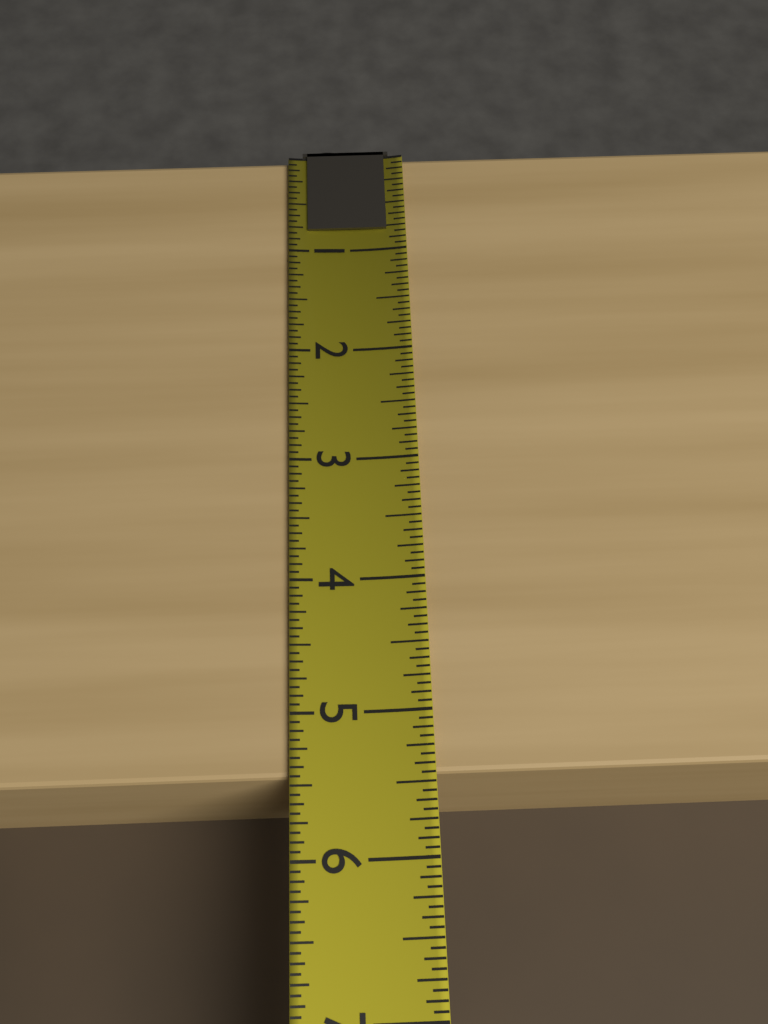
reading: 5.4375 (no unit)
